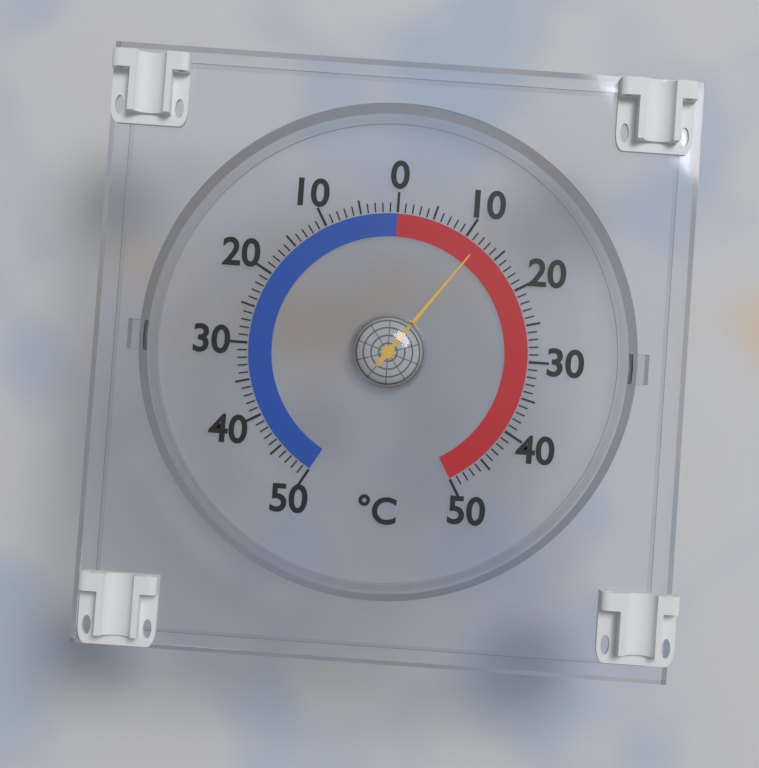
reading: 12 °C
